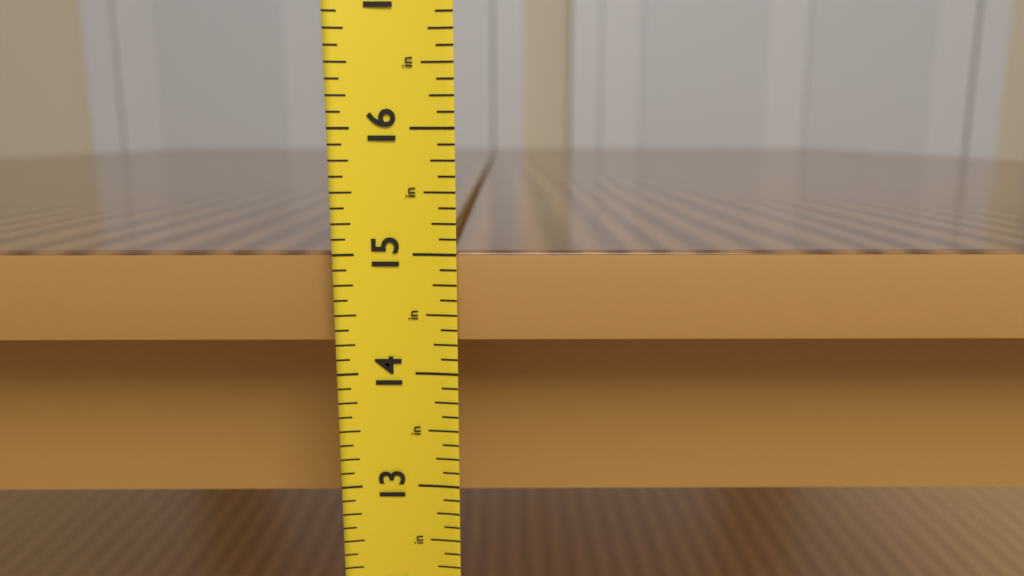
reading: 15.000 in
